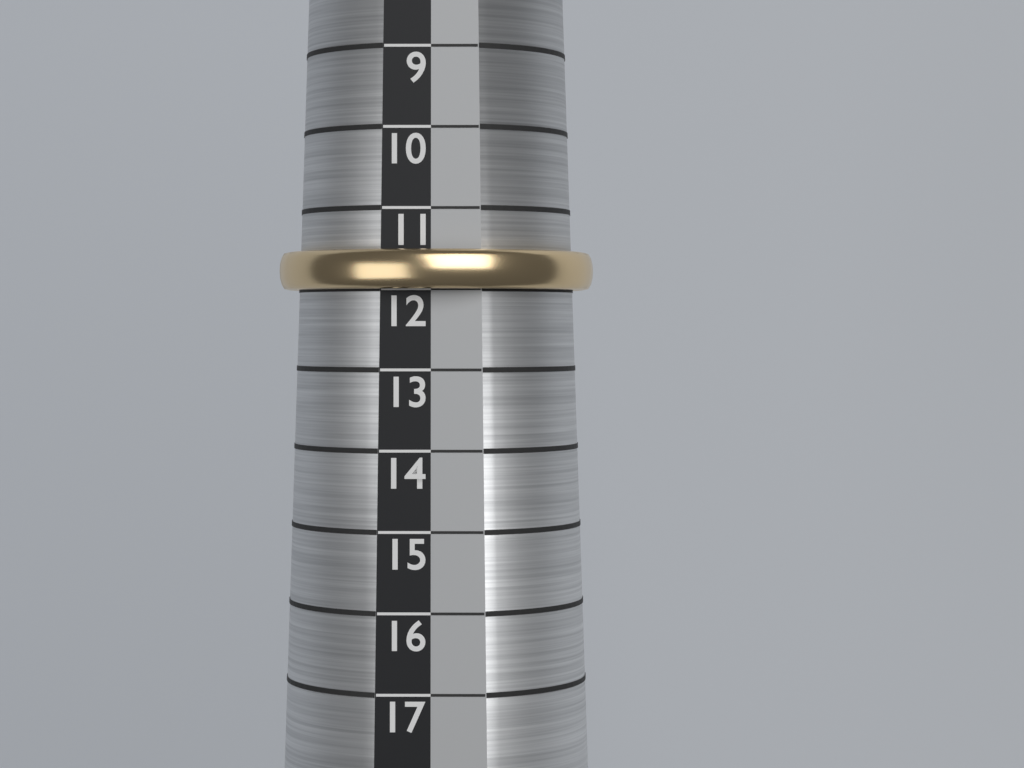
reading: 12 (no unit)
